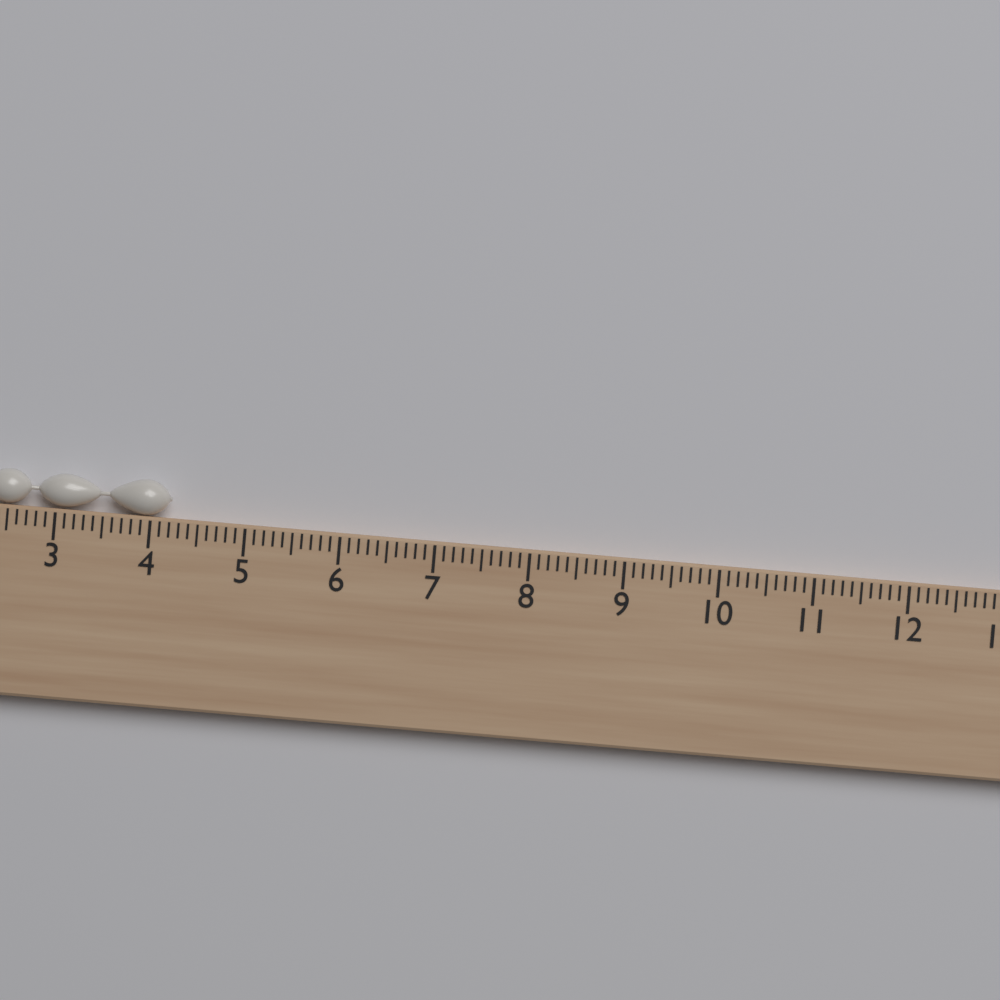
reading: 4.2 cm
